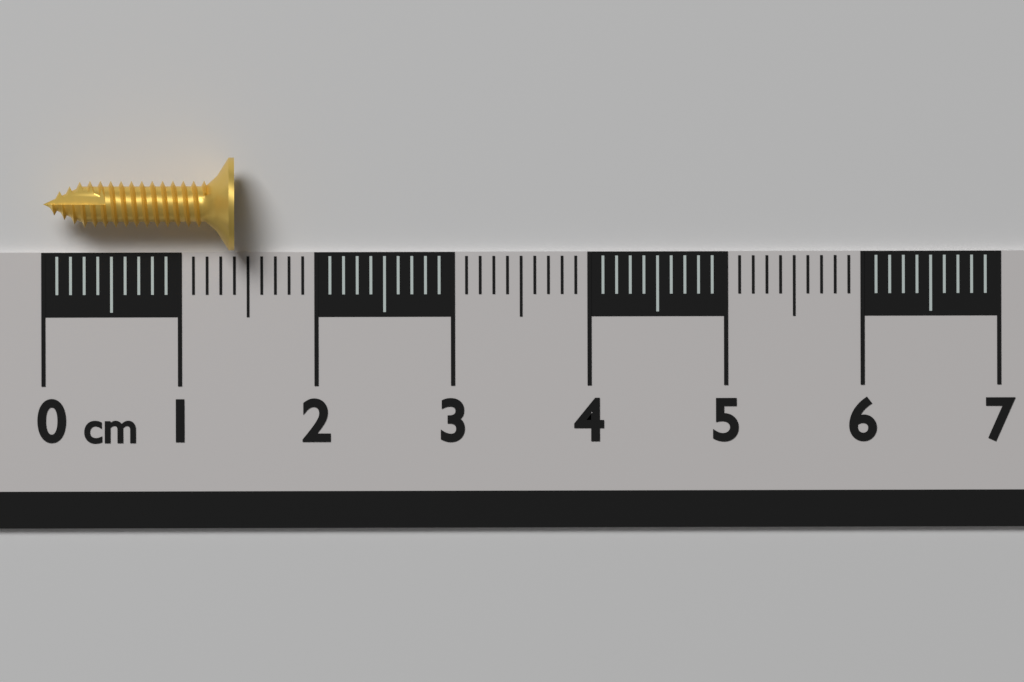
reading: 1.4 cm
